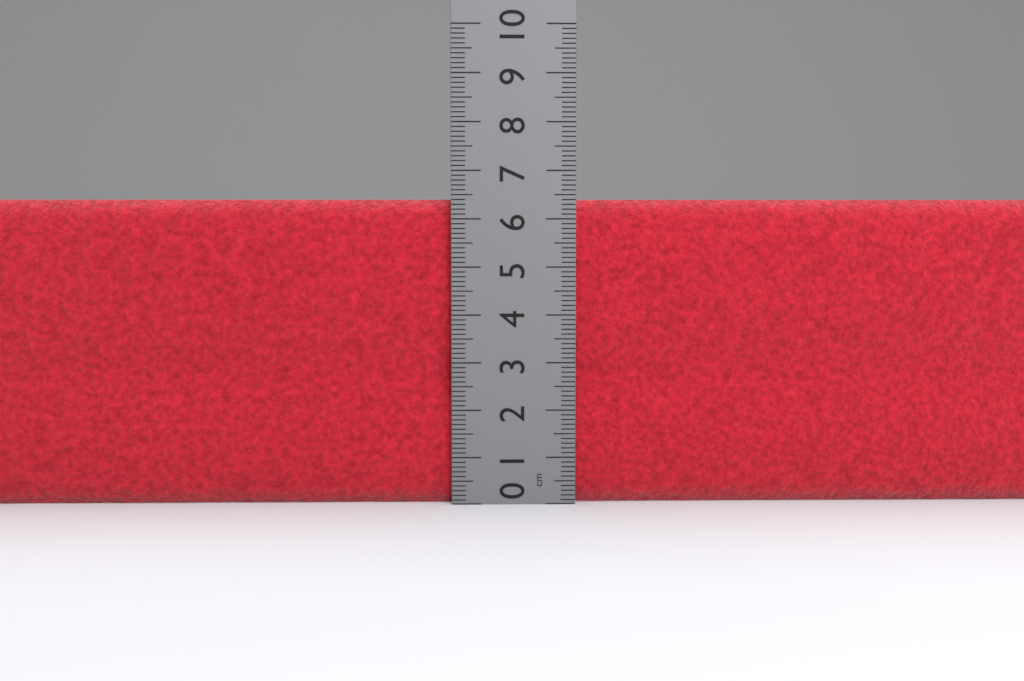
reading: 6.4 cm
